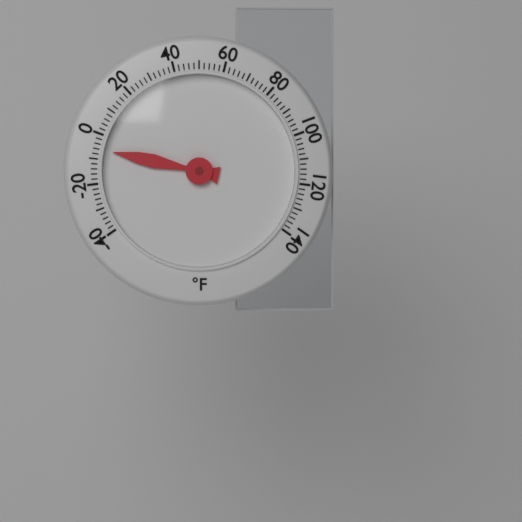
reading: -6 °F
